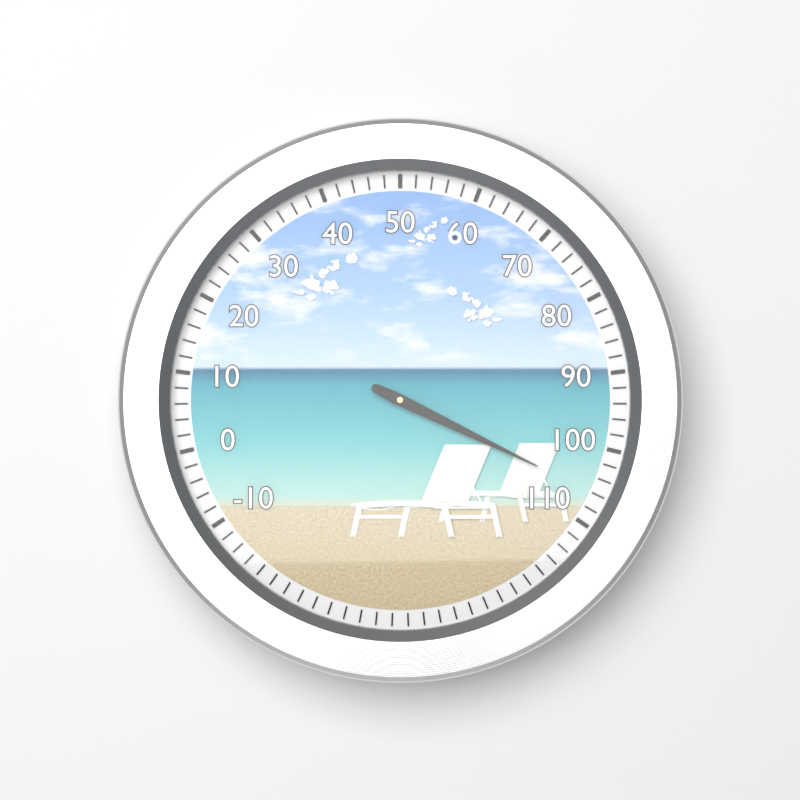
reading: 106 (no unit)
